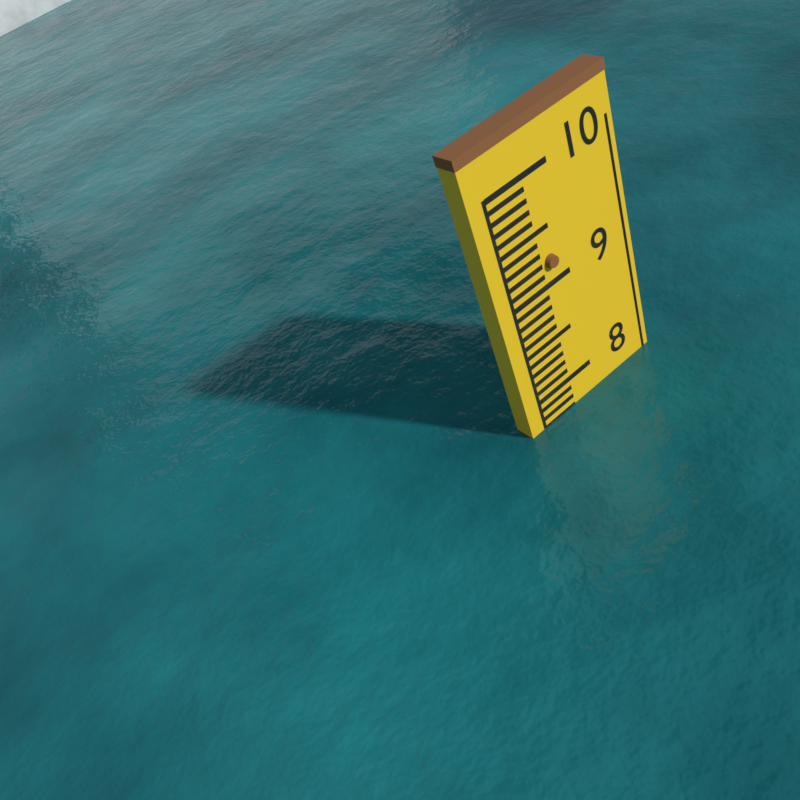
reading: 7.7 (no unit)
